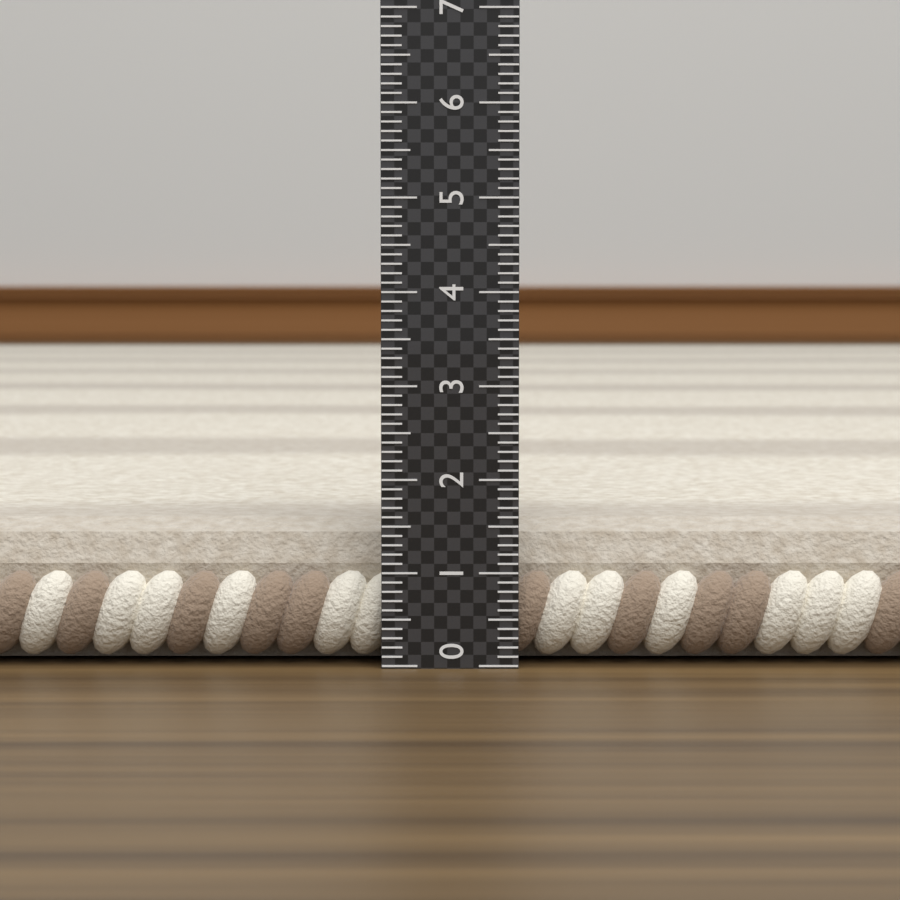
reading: 1.5 (no unit)
